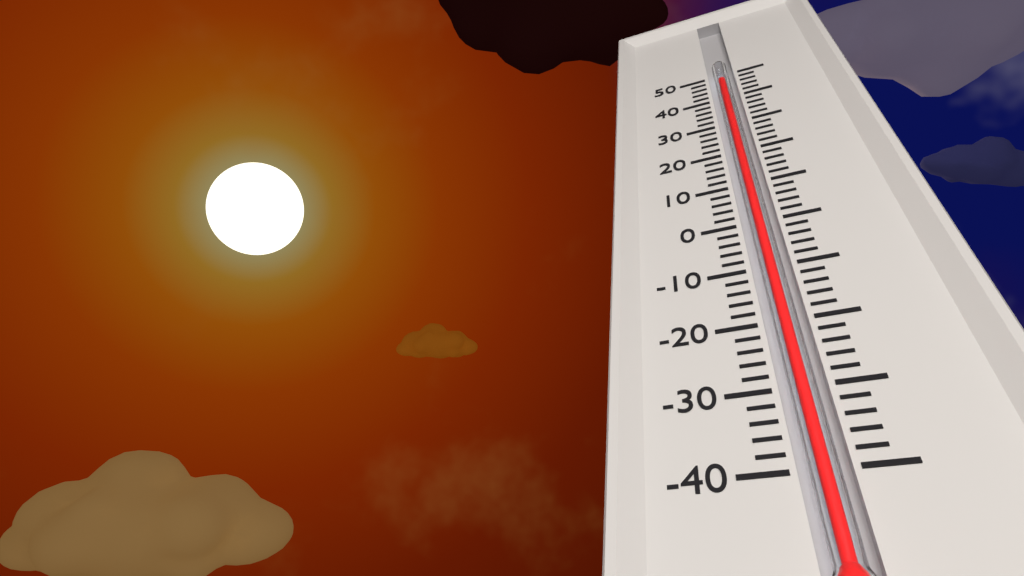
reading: 48 (no unit)
